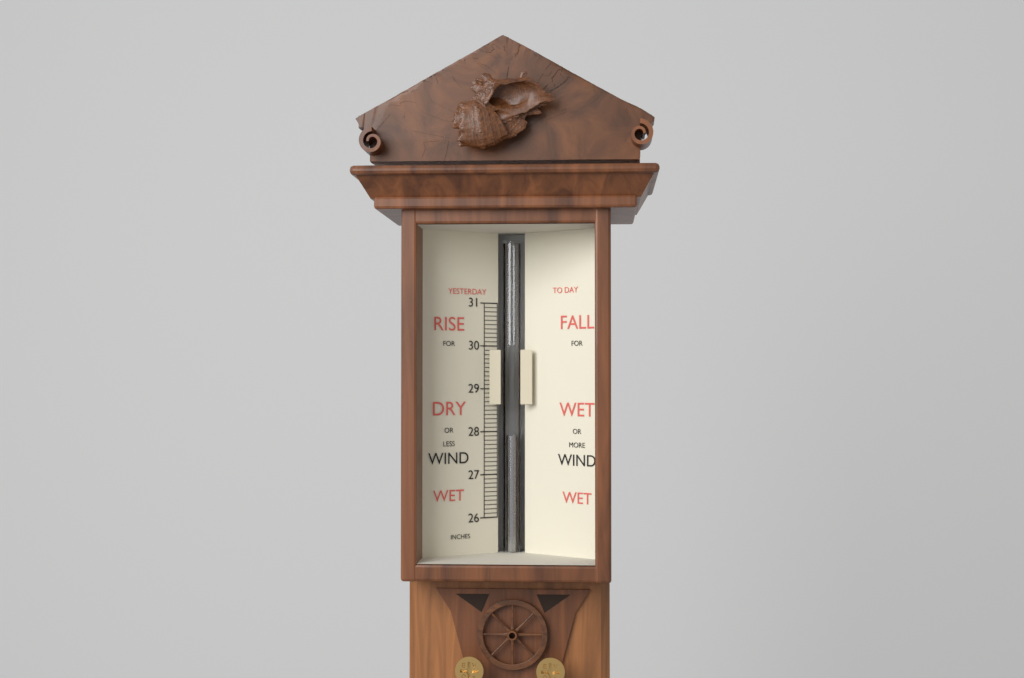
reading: 27.9 in
